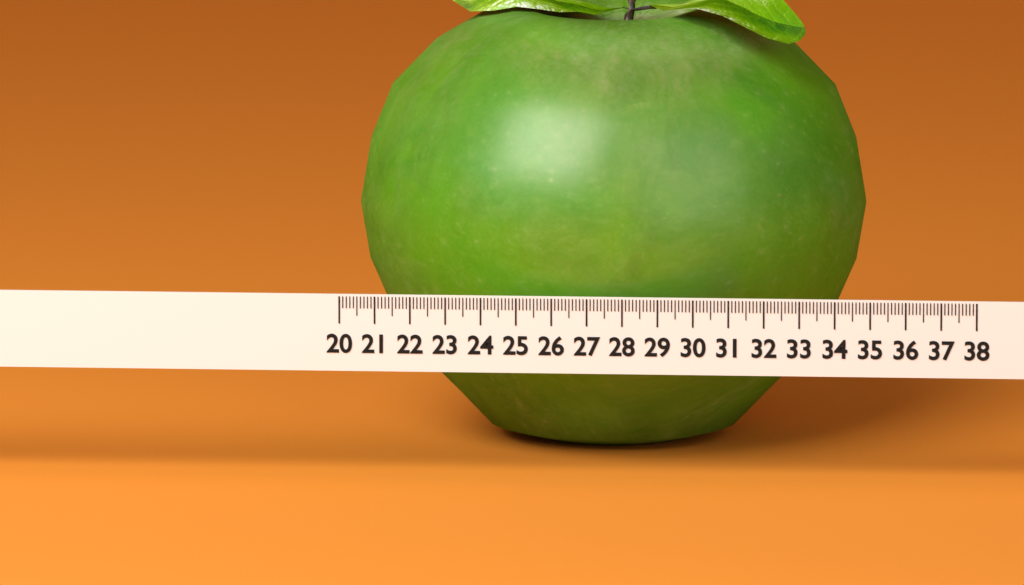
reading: 34.6 (no unit)
